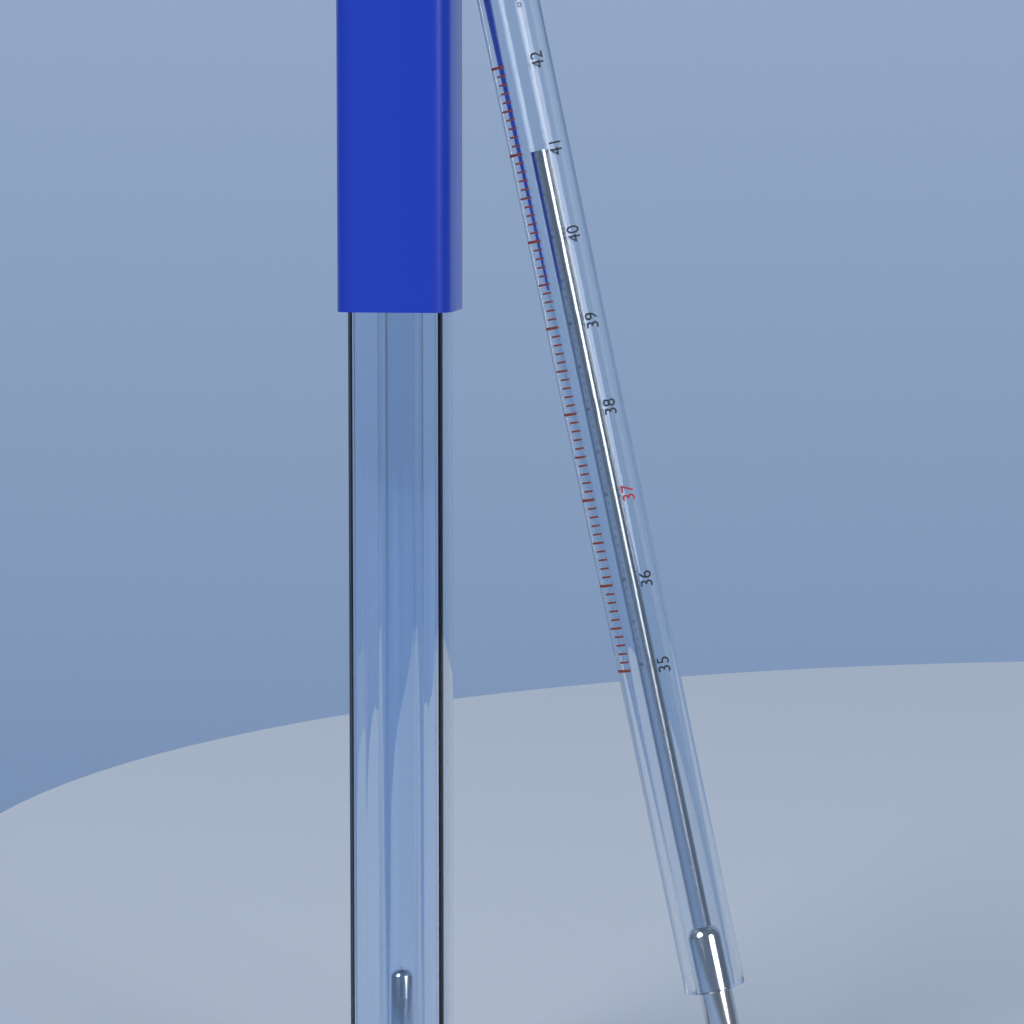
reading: 41.0 °C
